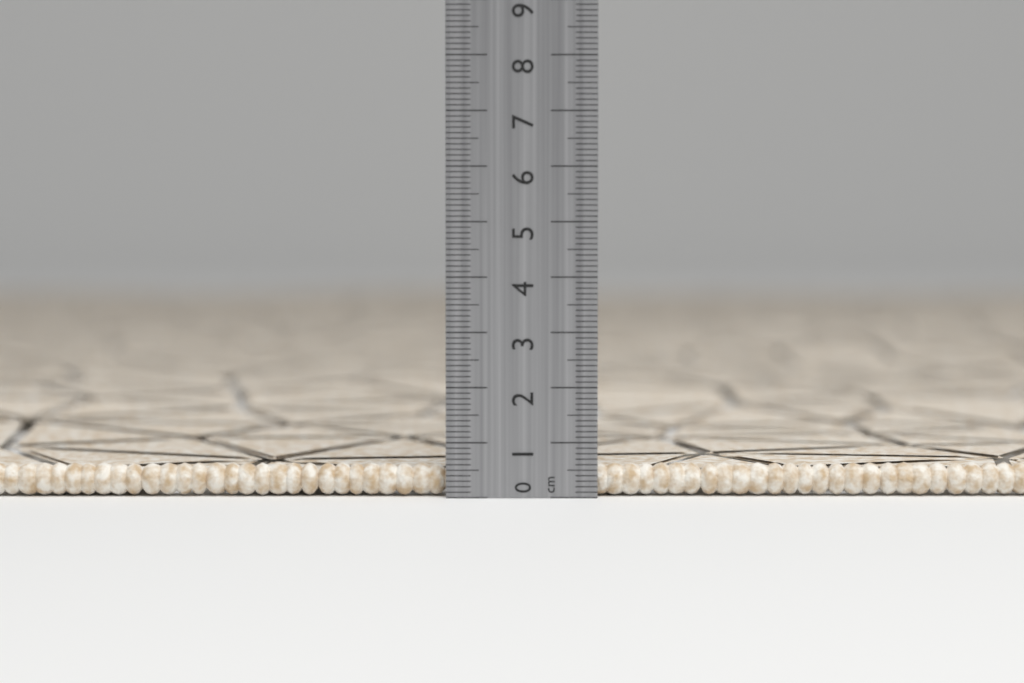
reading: 0.6 cm
